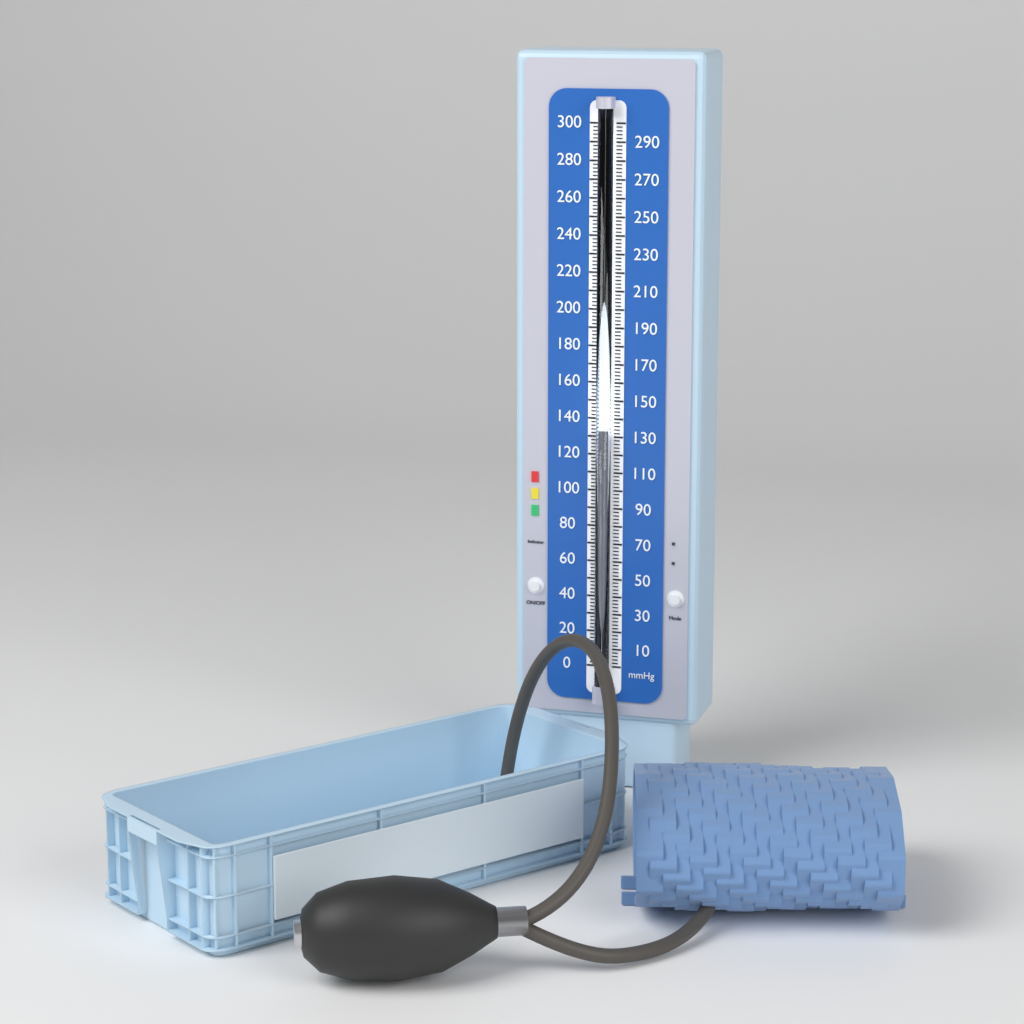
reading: 134 mmHg
